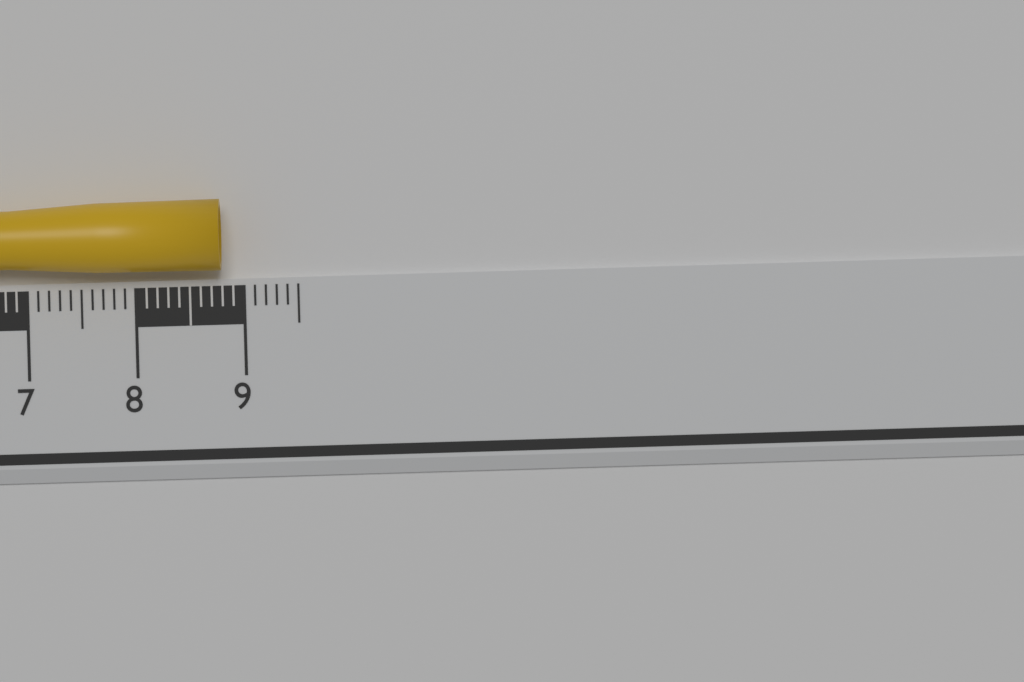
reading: 8.8 cm
